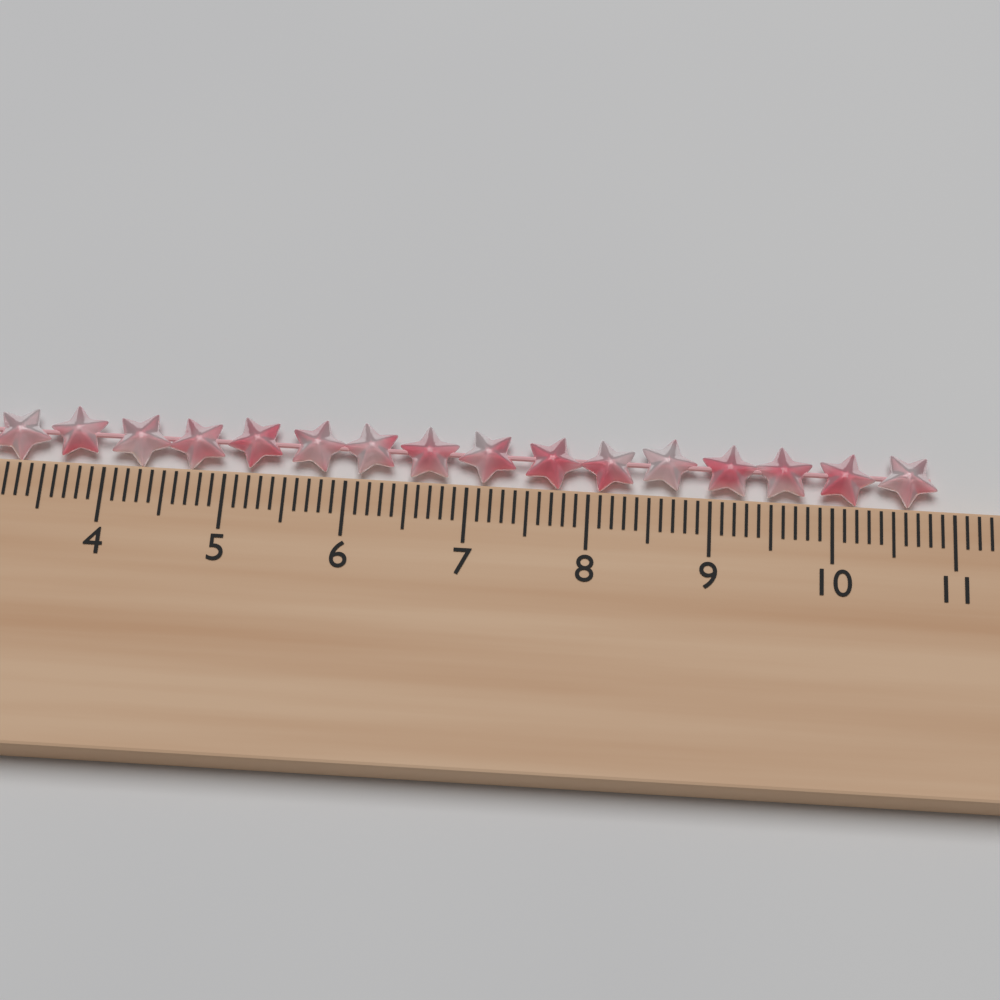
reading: 10.9 cm
